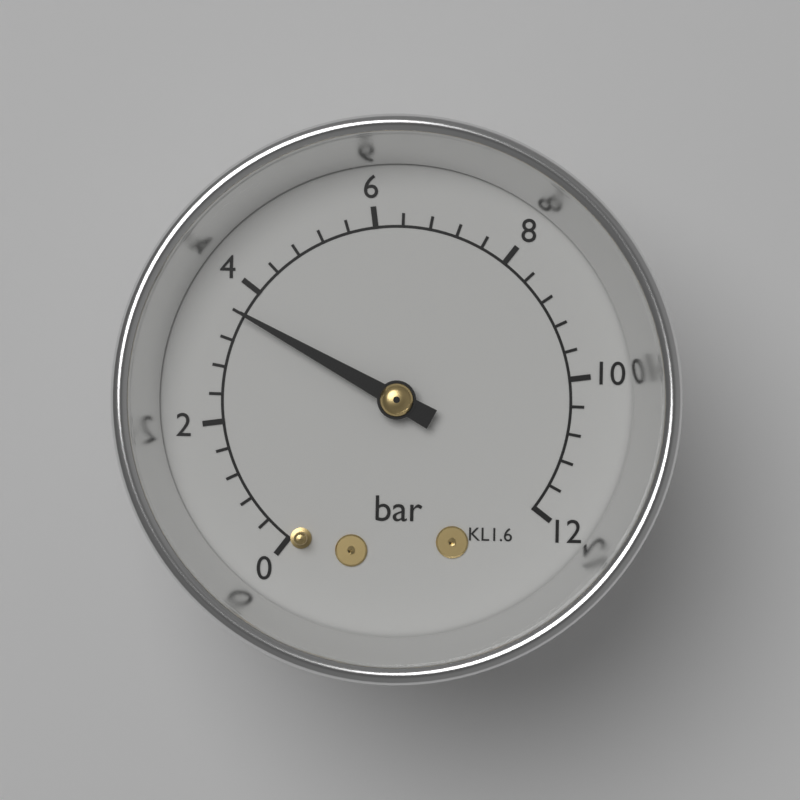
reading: 3.6 bar
